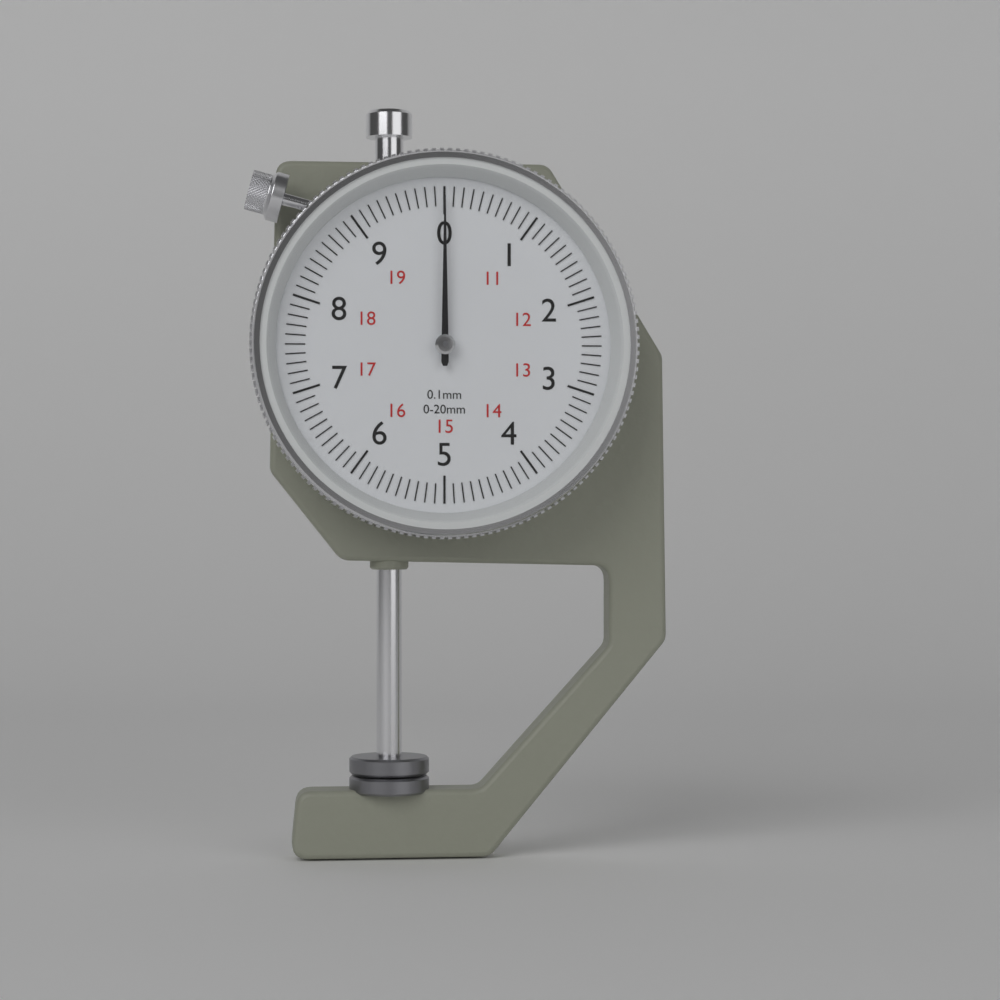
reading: 0.0 mm
